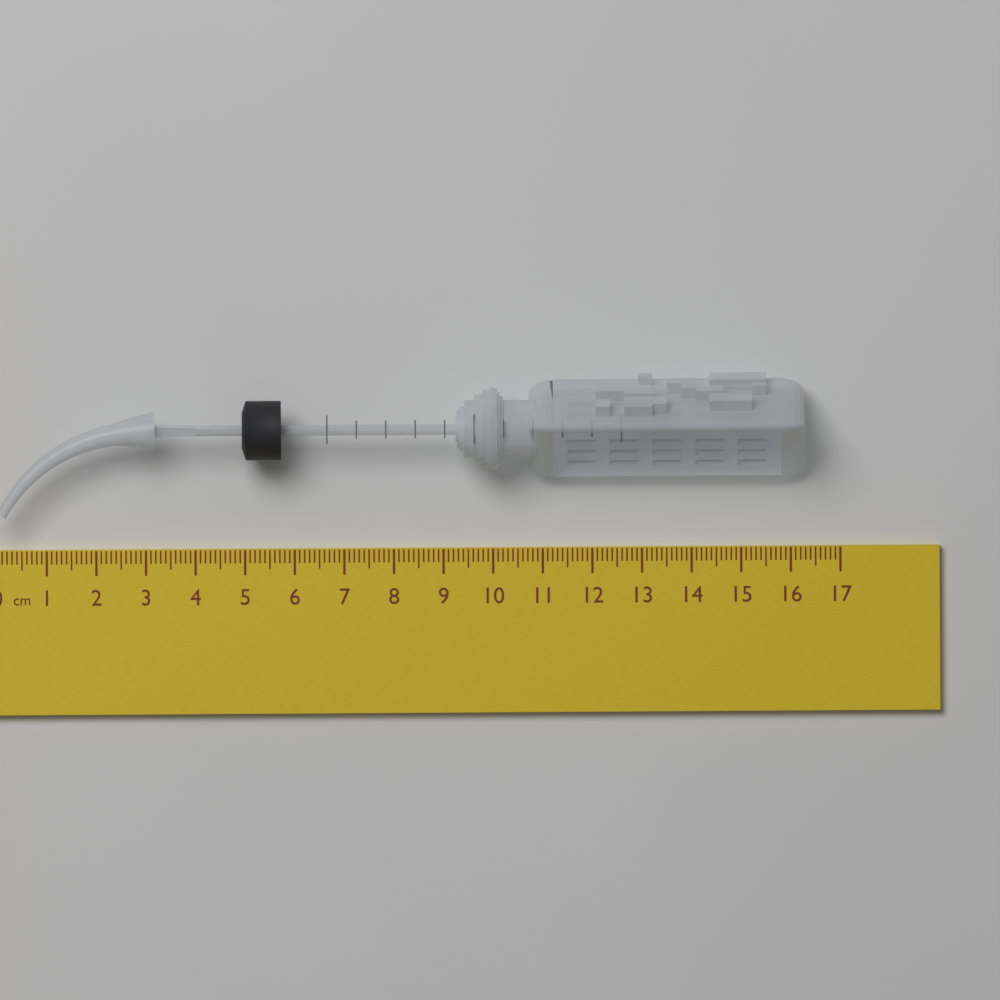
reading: 16.3 cm
